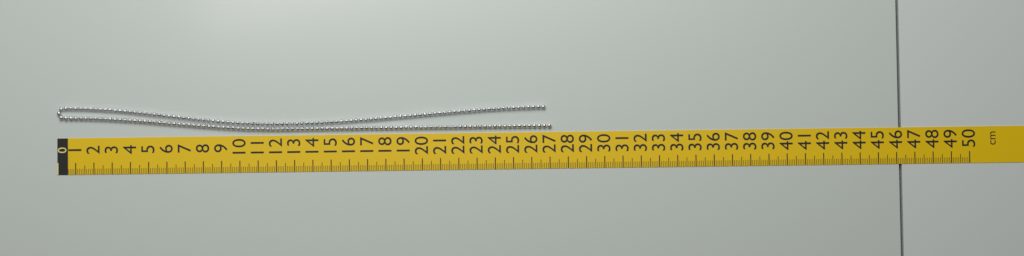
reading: 27.1 cm
